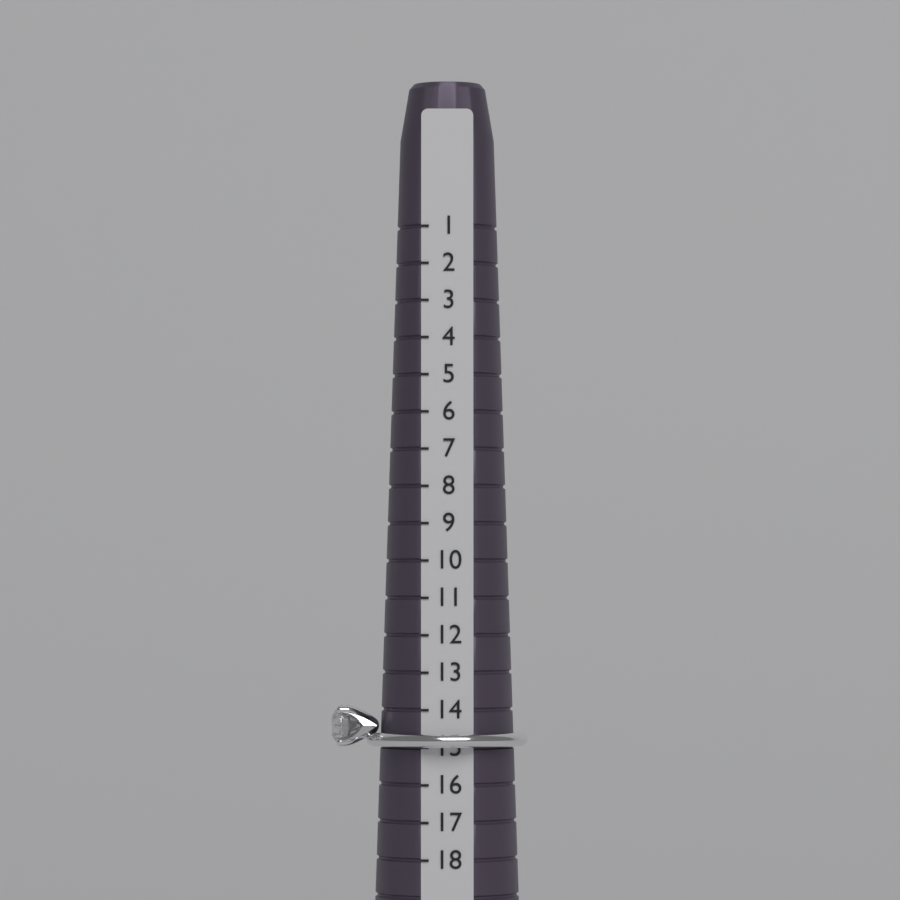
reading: 15 (no unit)
